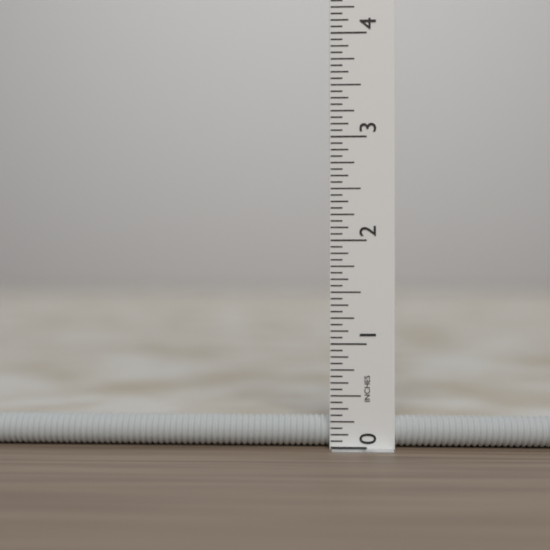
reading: 0.2500 in
